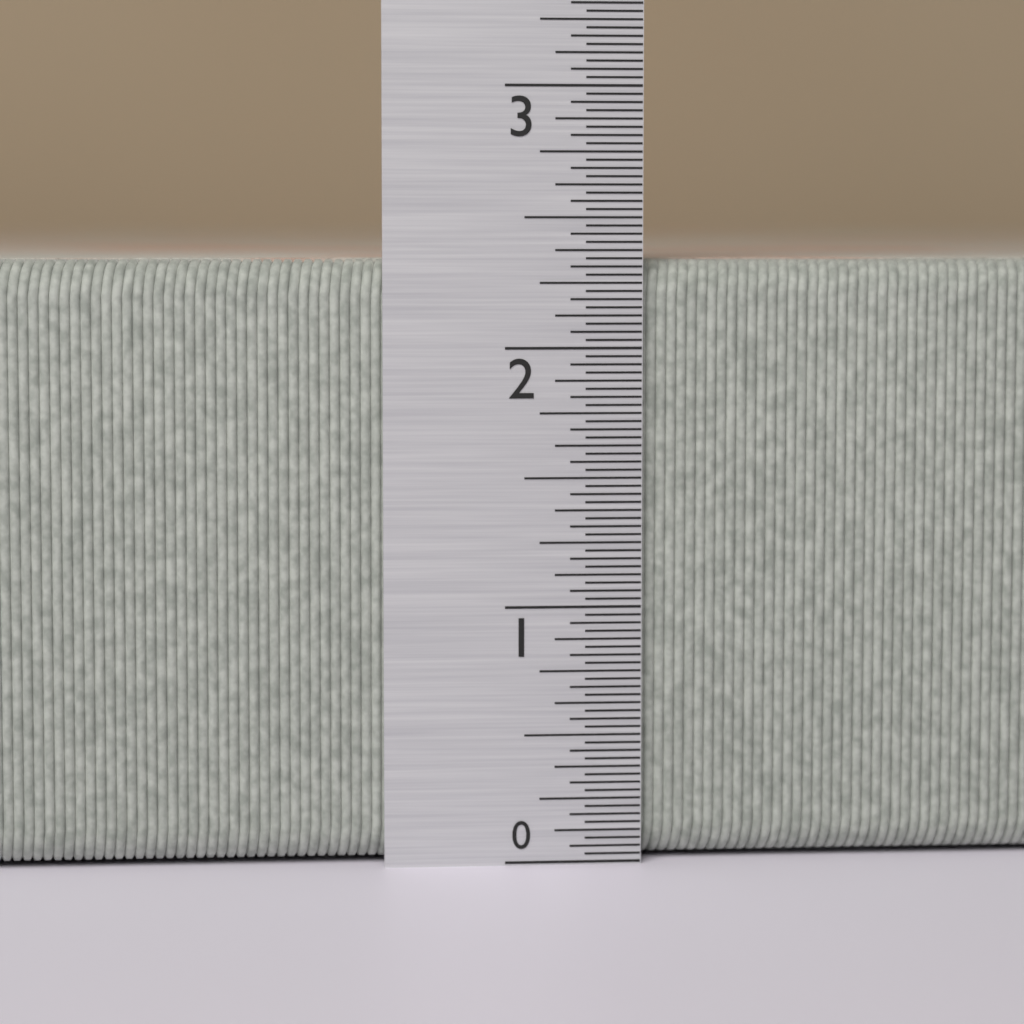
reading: 2.34375 in
